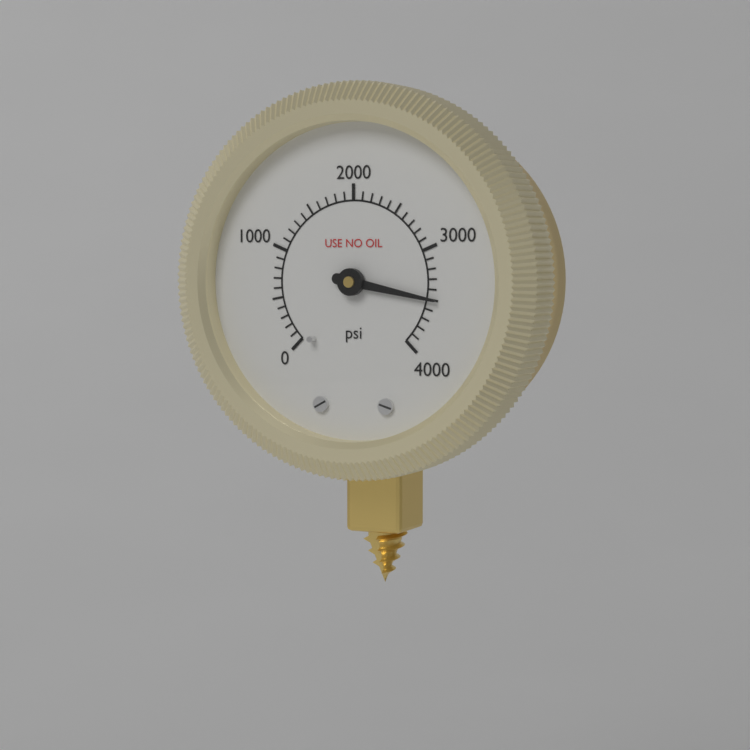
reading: 3500 psi
